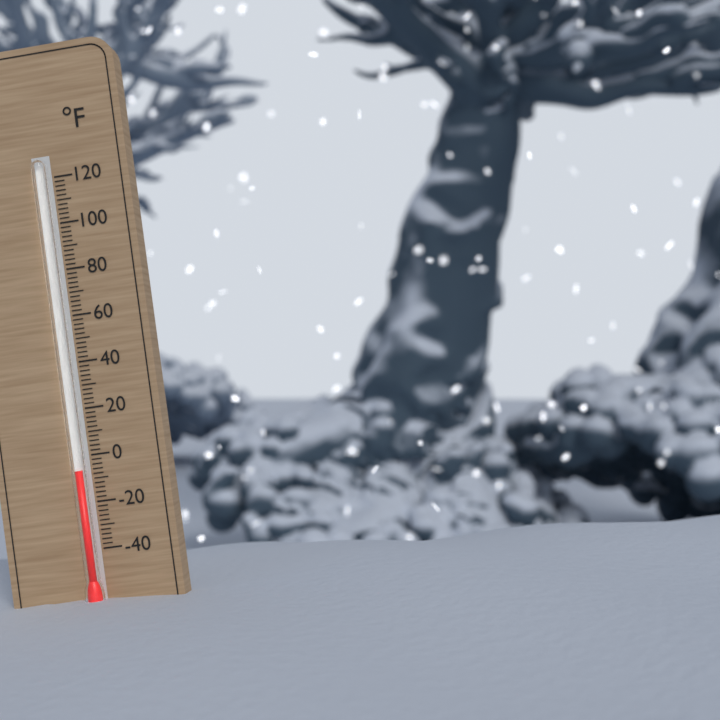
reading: -6 °F
